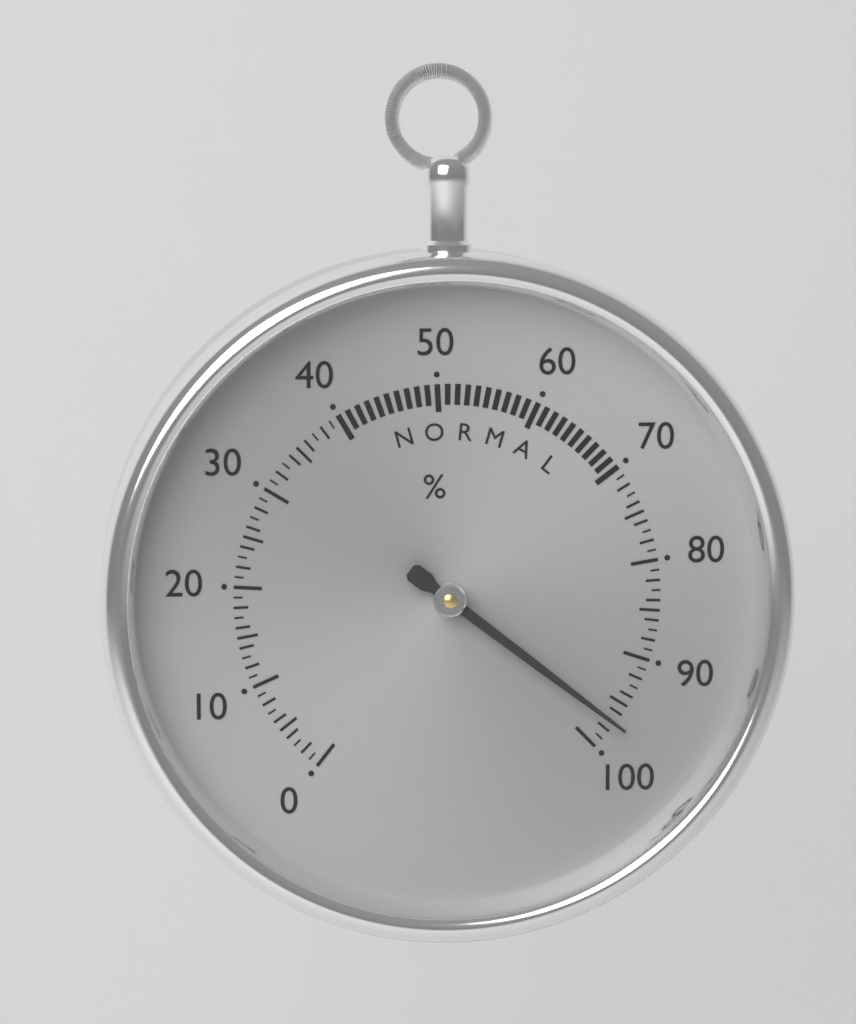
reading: 97 %
